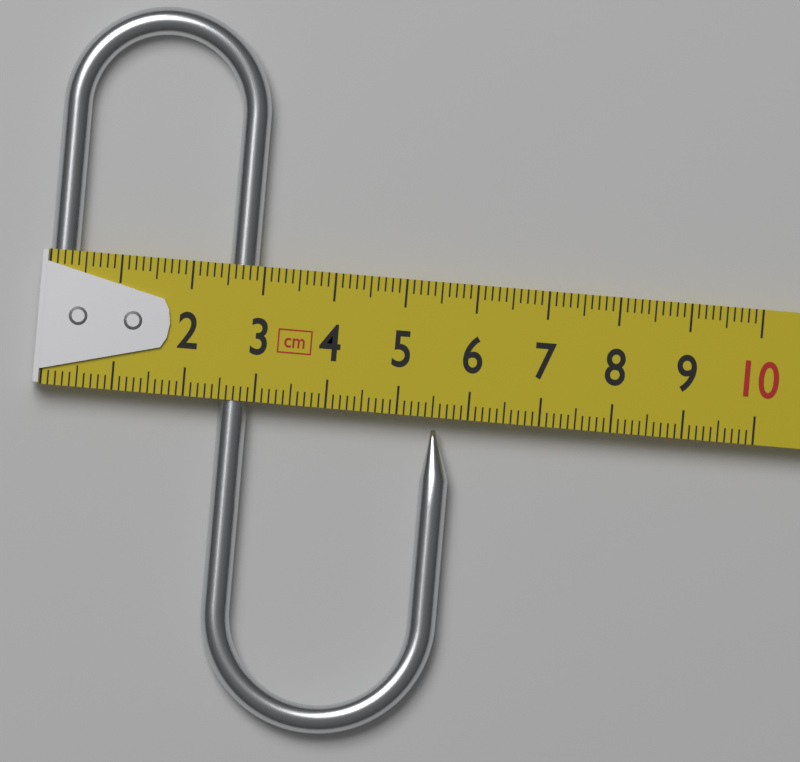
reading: 5.8 cm
